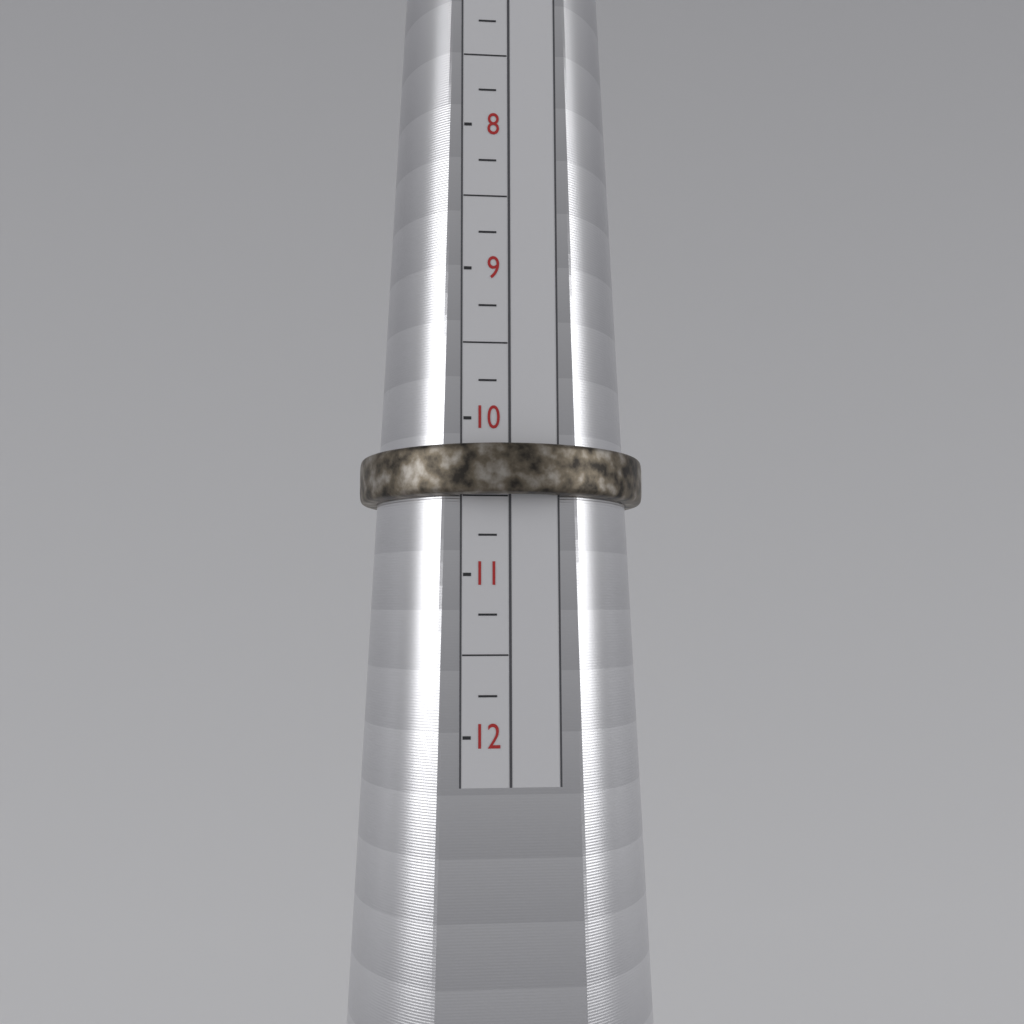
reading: 10.50 (no unit)
